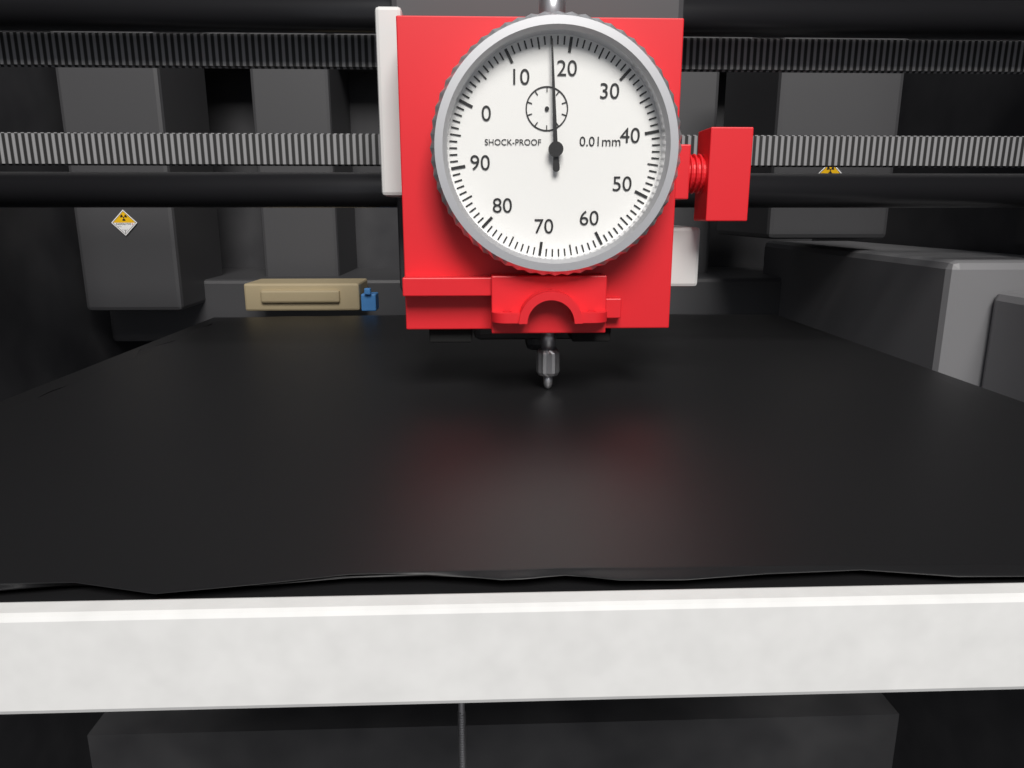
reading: 17 0.01mm
